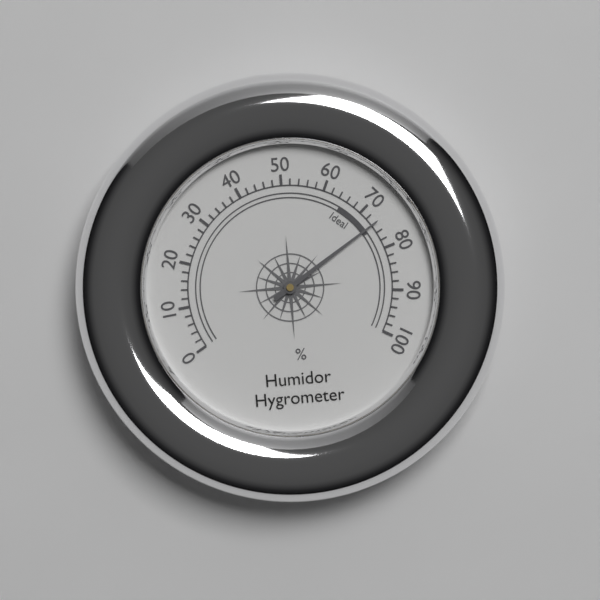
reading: 74 %
